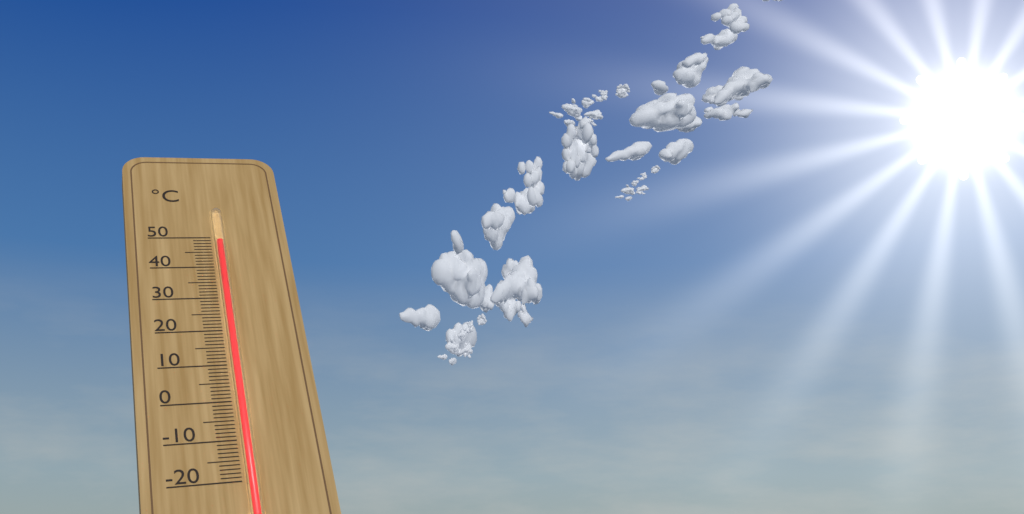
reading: 48 °C
